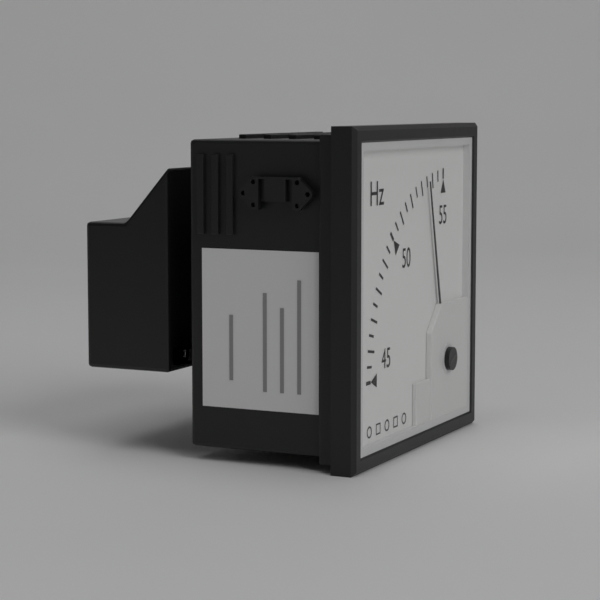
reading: 53.5 Hz
